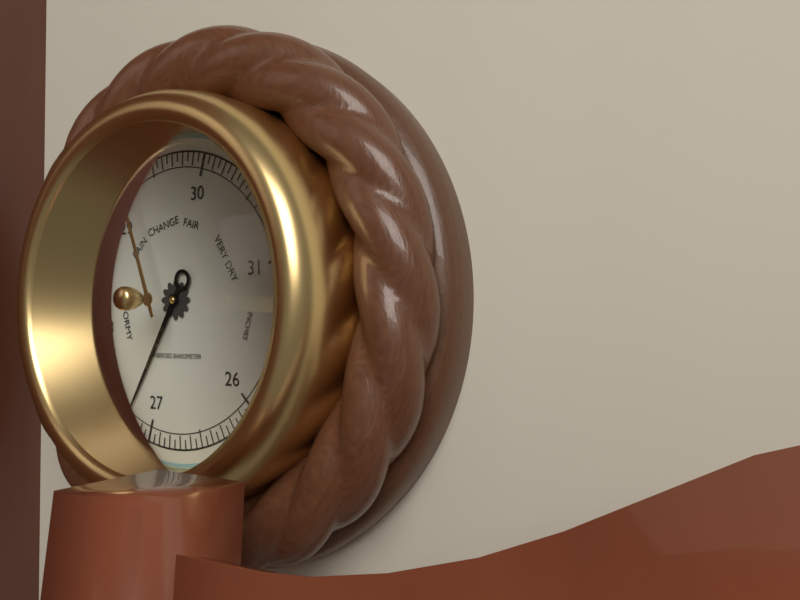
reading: 27.25 inHg
